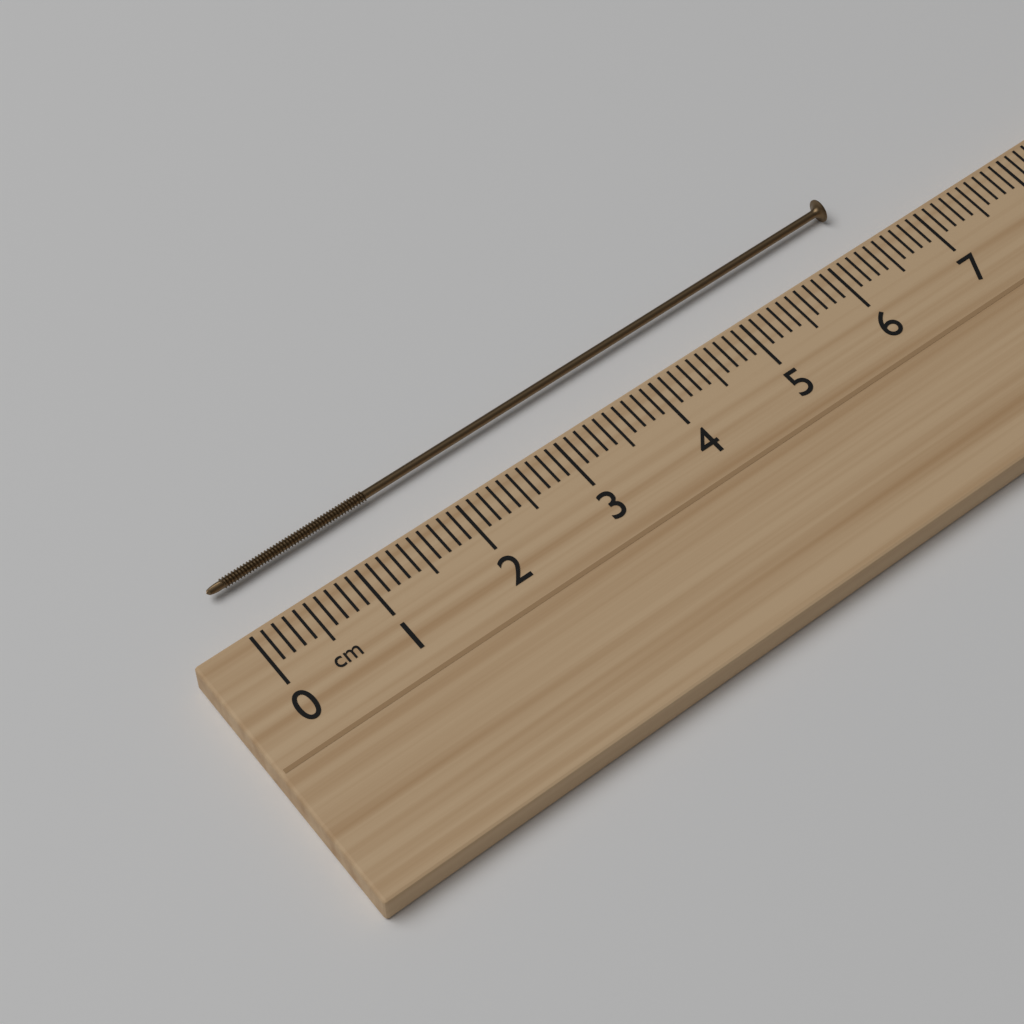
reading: 6.5 cm
